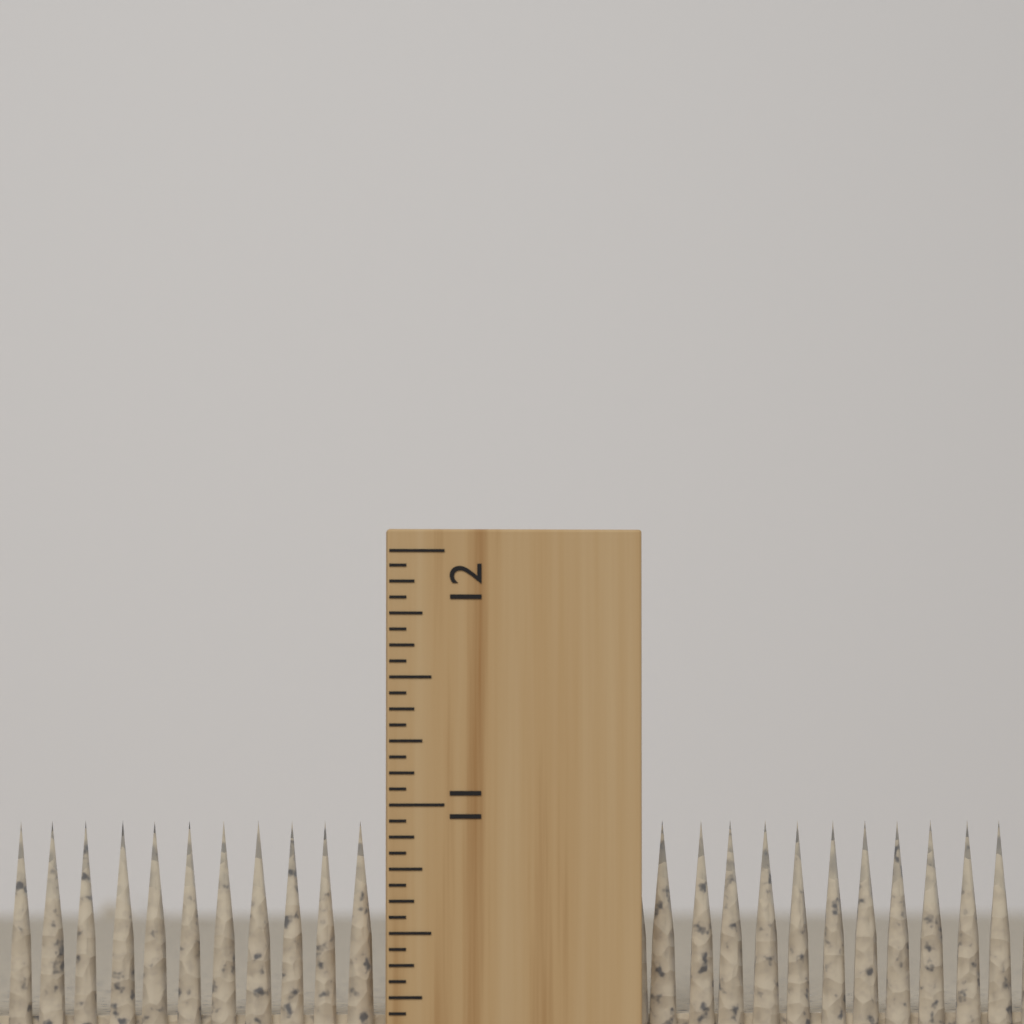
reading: 10.9375 inch
